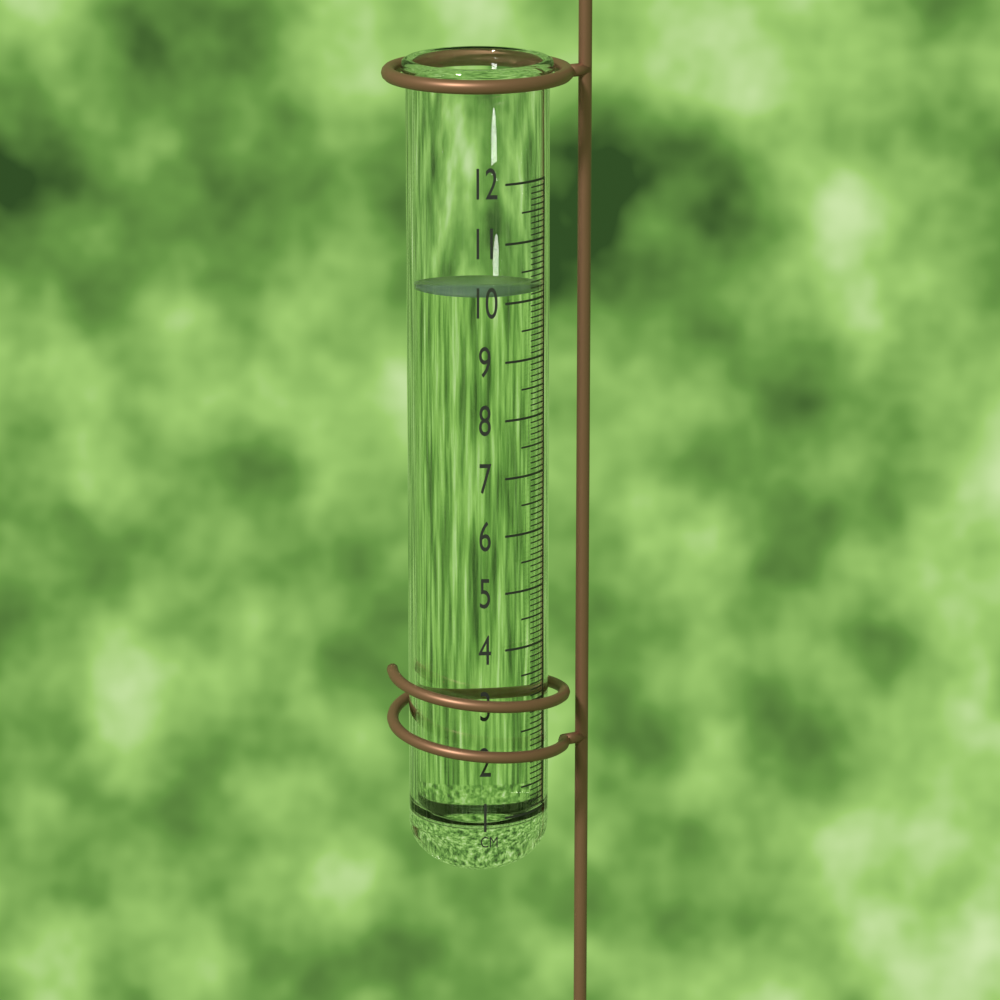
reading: 10.2 cm
